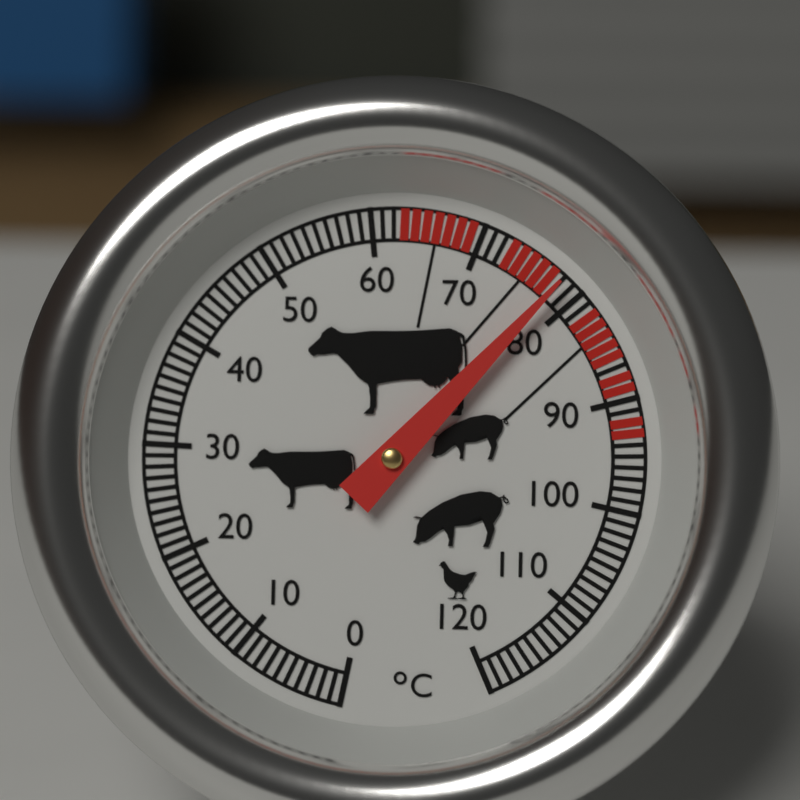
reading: 78 °C
